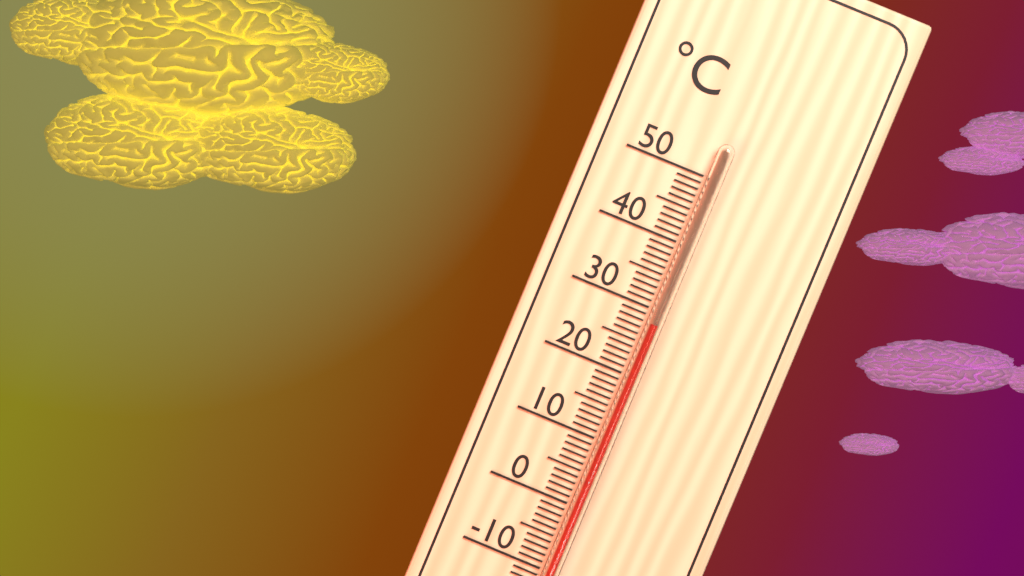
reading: 28 °C
